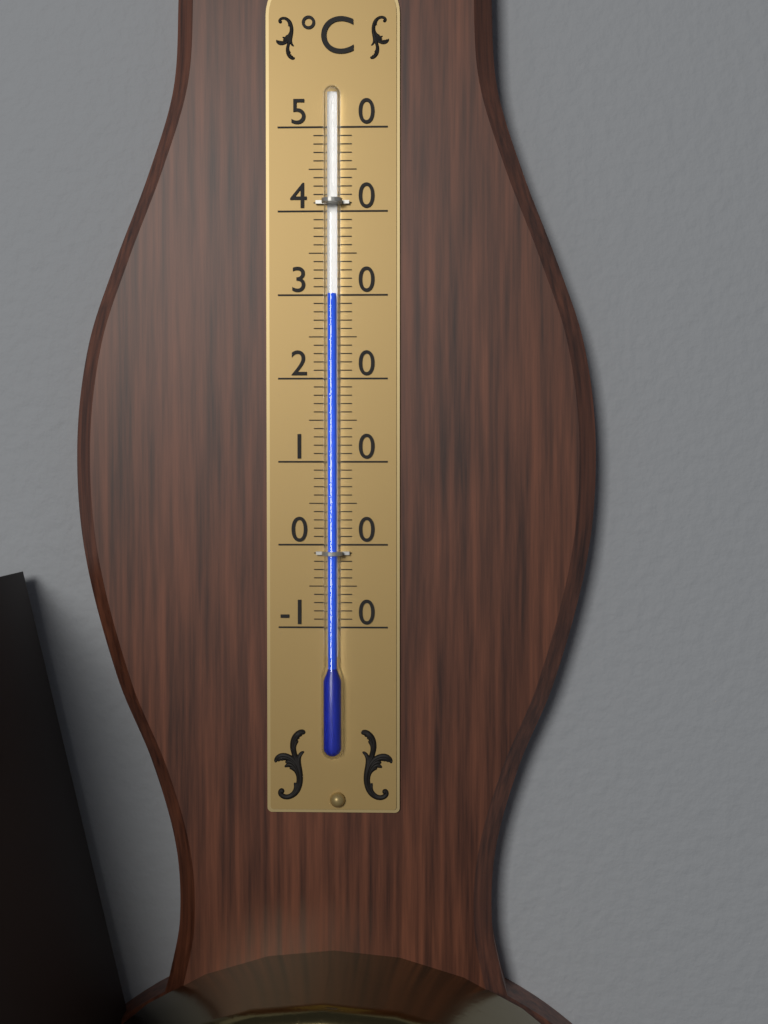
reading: 30 °C
